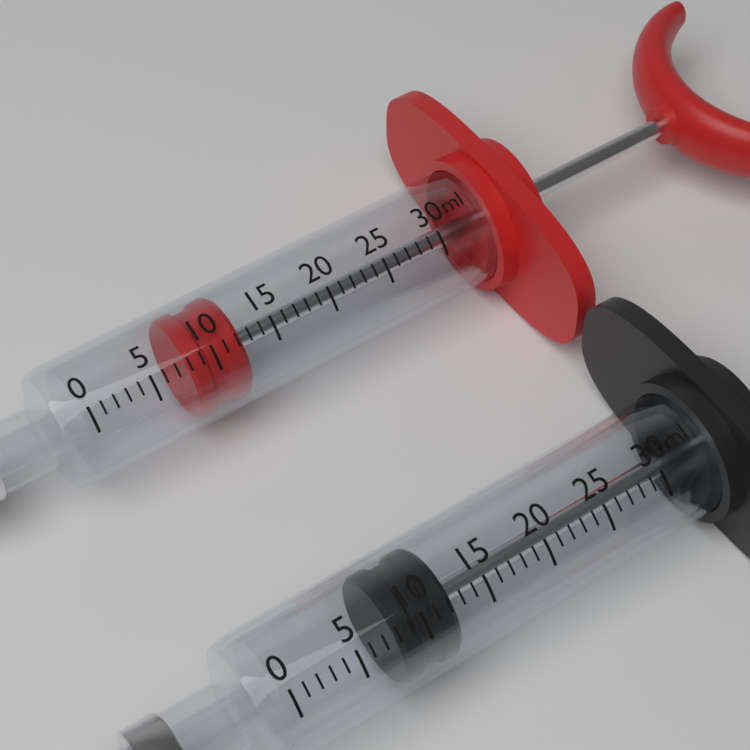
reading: 8 ml
